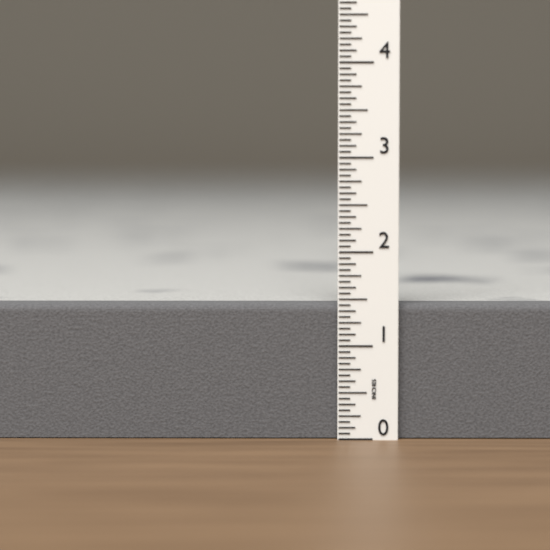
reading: 1.4375 in
